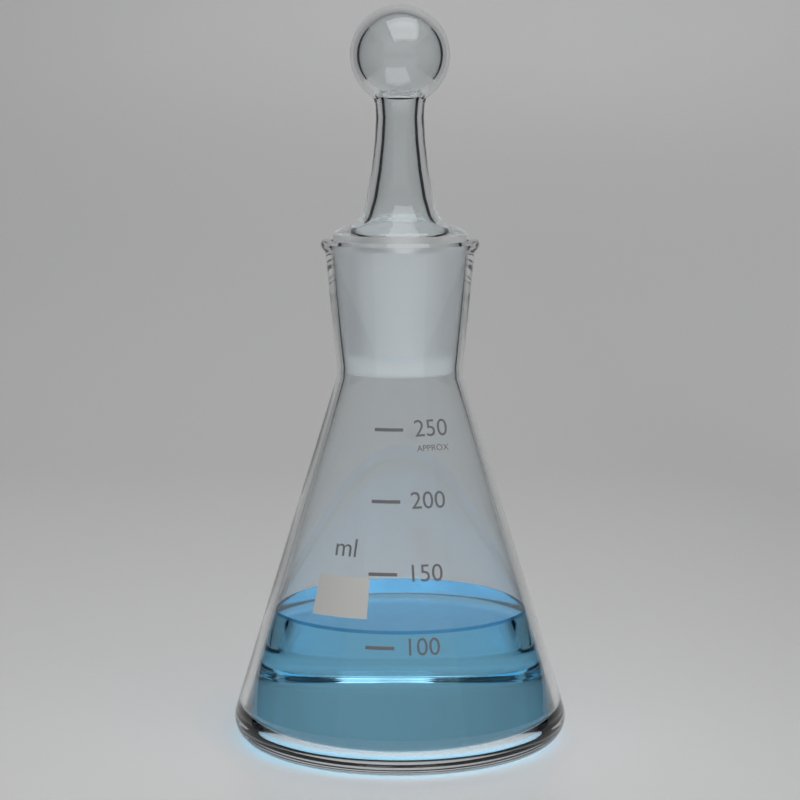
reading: 110 ml
